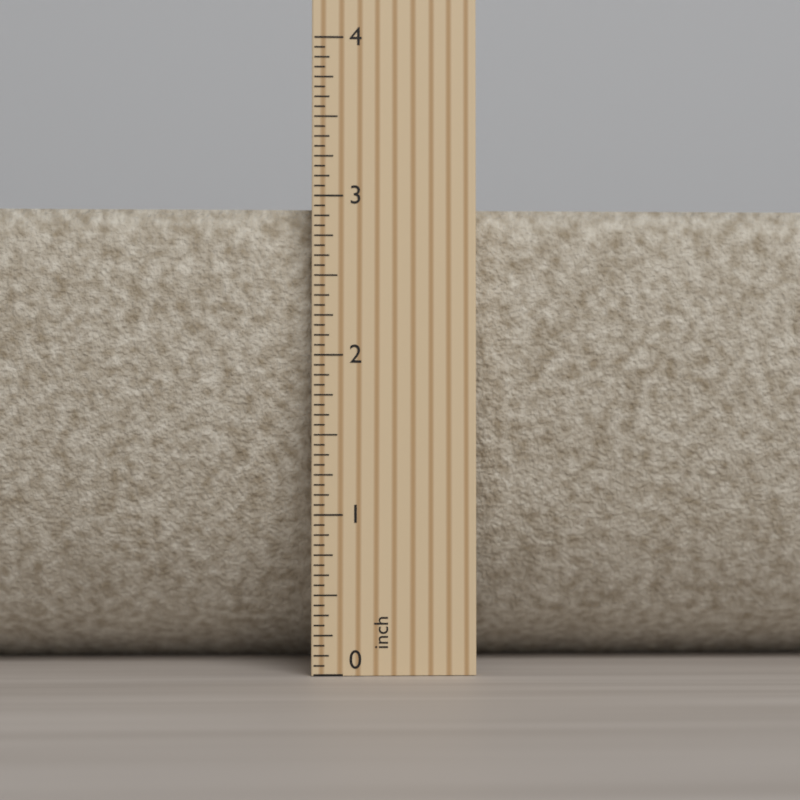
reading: 2.9375 inch
